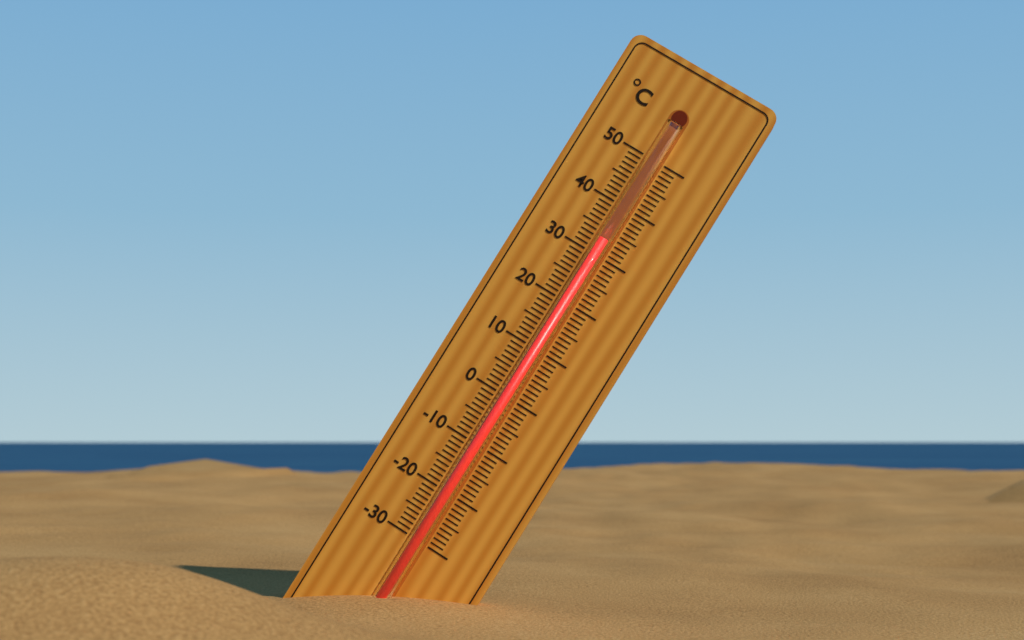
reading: 33 °C
